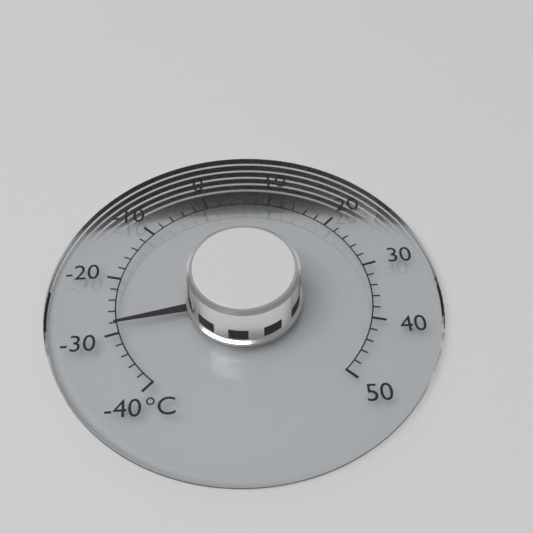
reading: -28 °C
